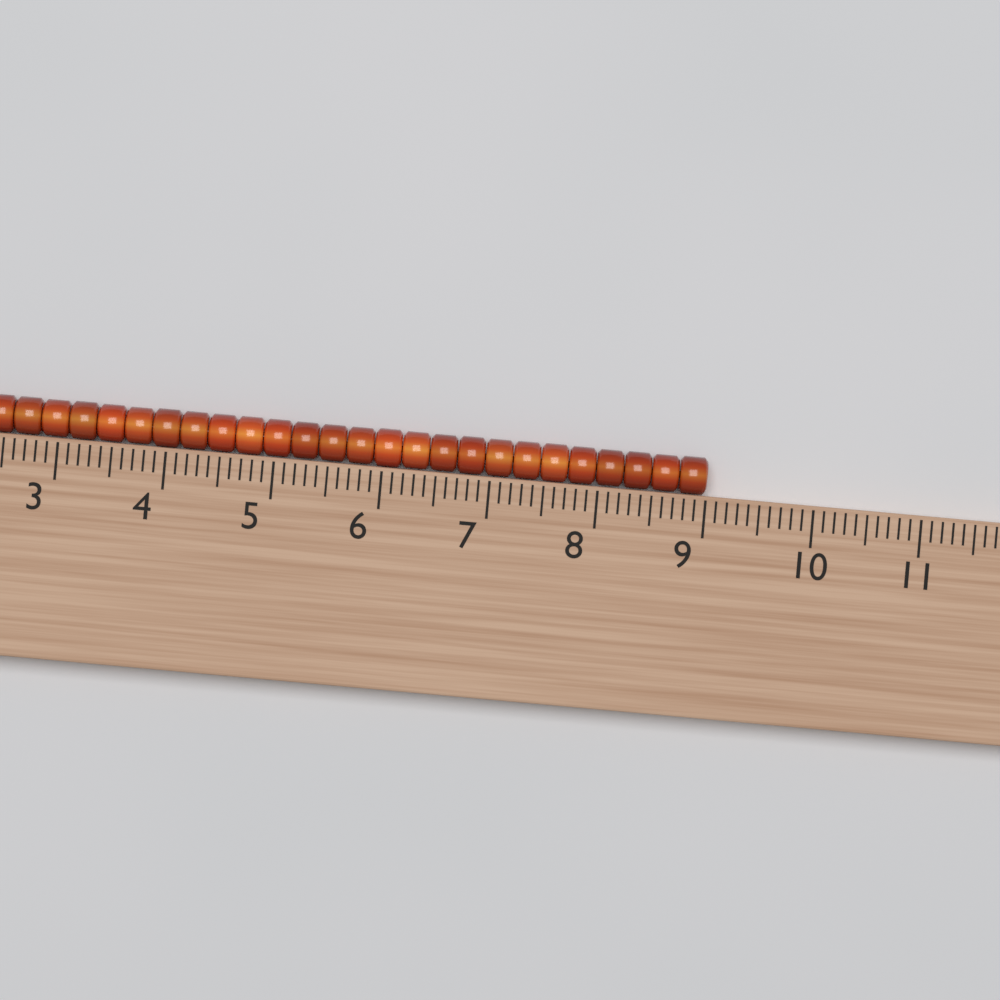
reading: 9.0 (no unit)
